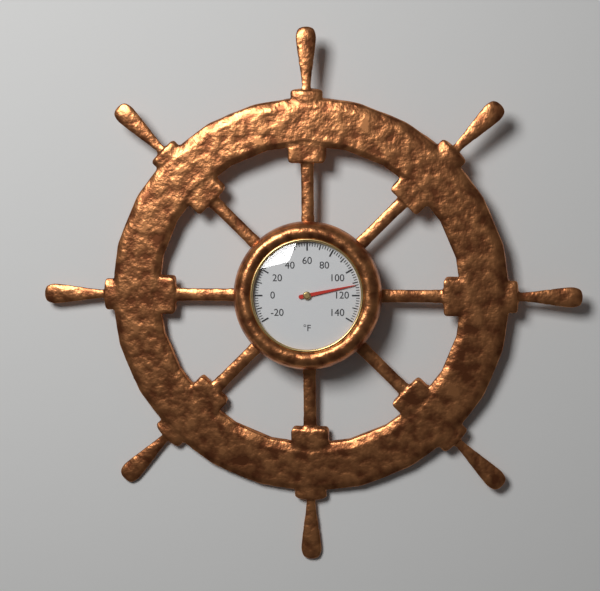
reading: 112 °F
